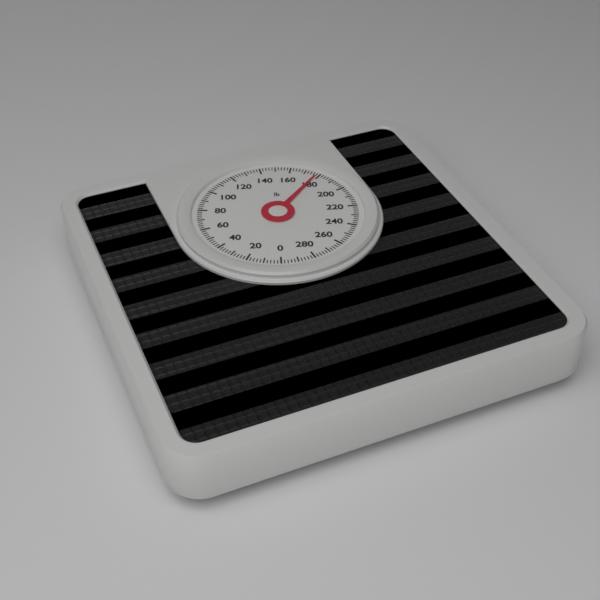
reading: 178 lb
